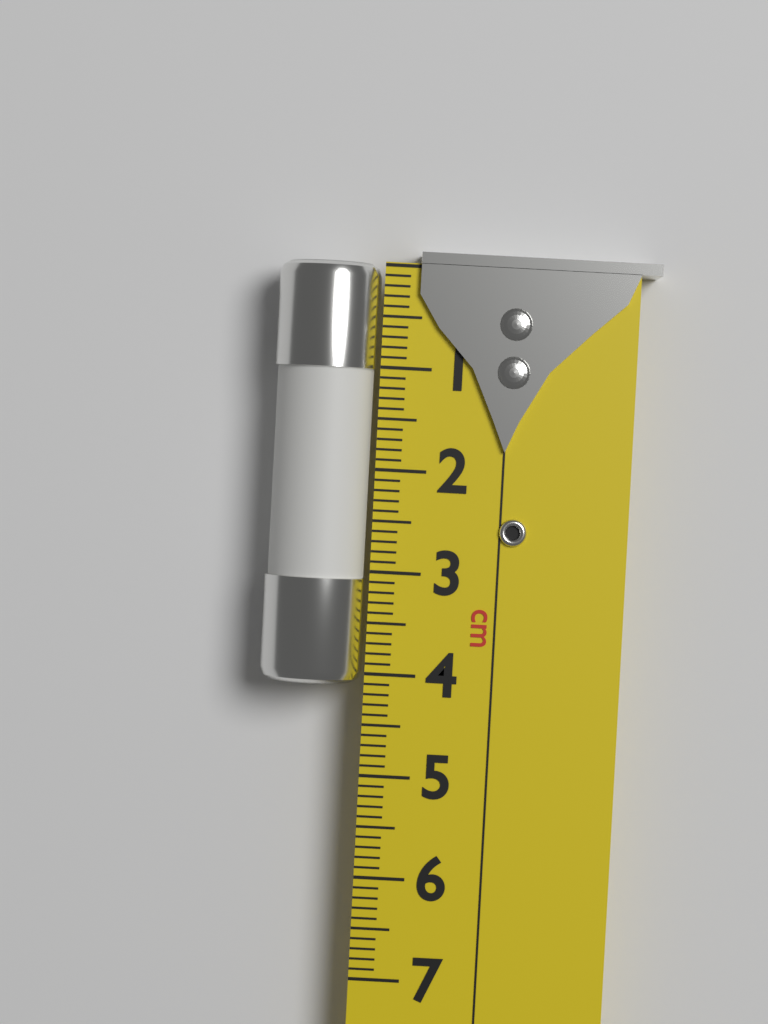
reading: 4.1 cm
